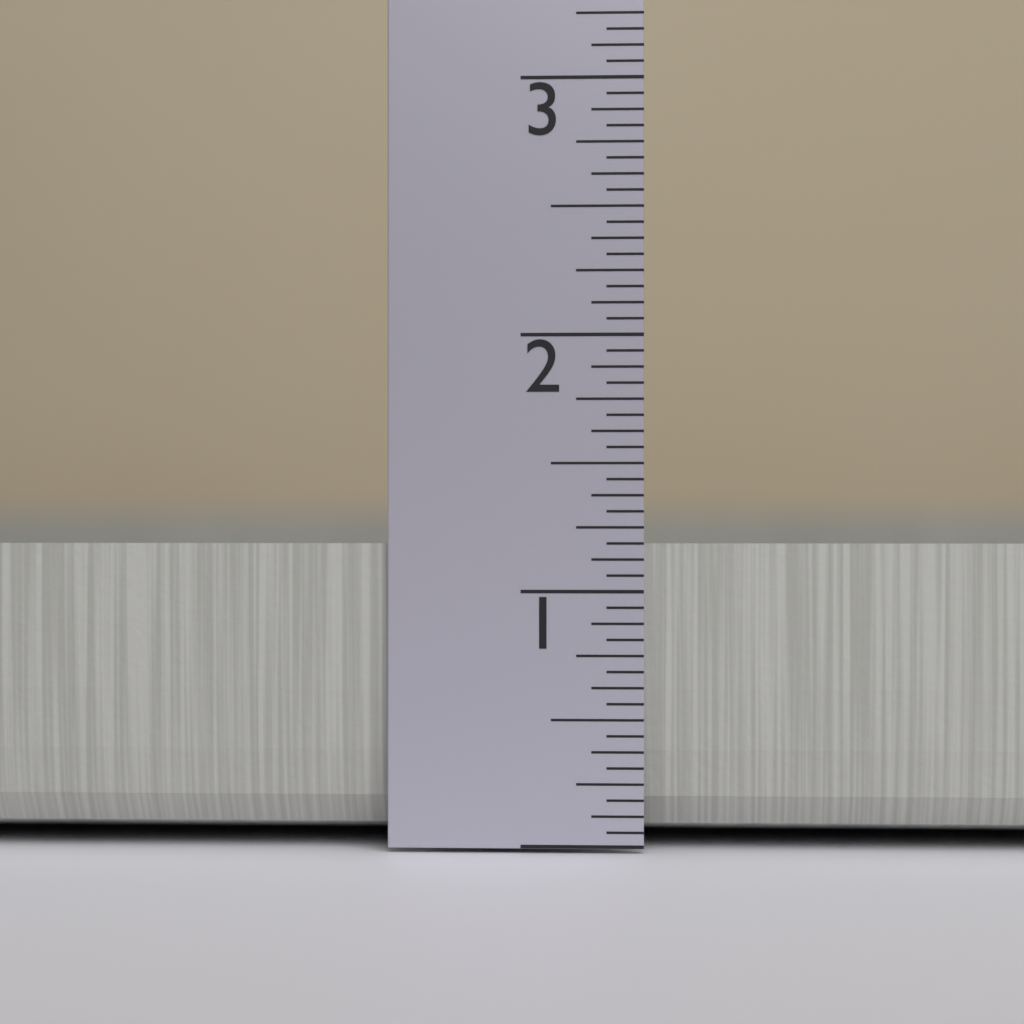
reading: 1.1875 in
